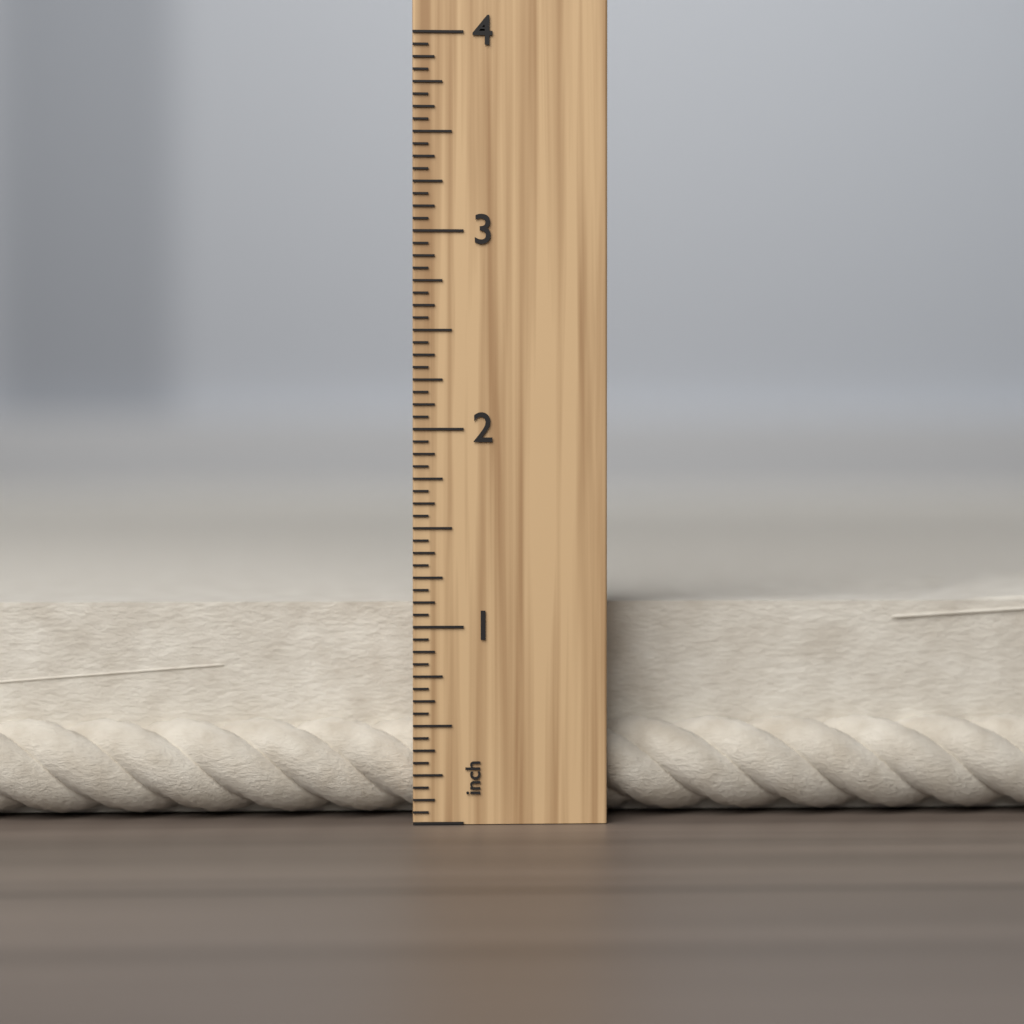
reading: 1.1875 inch
